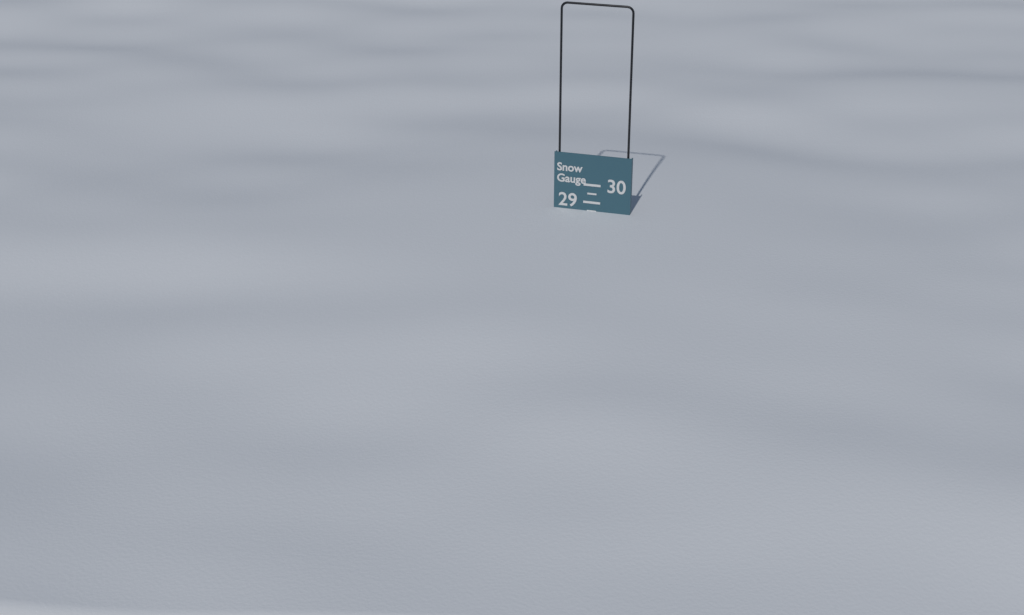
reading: 28.5 (no unit)
